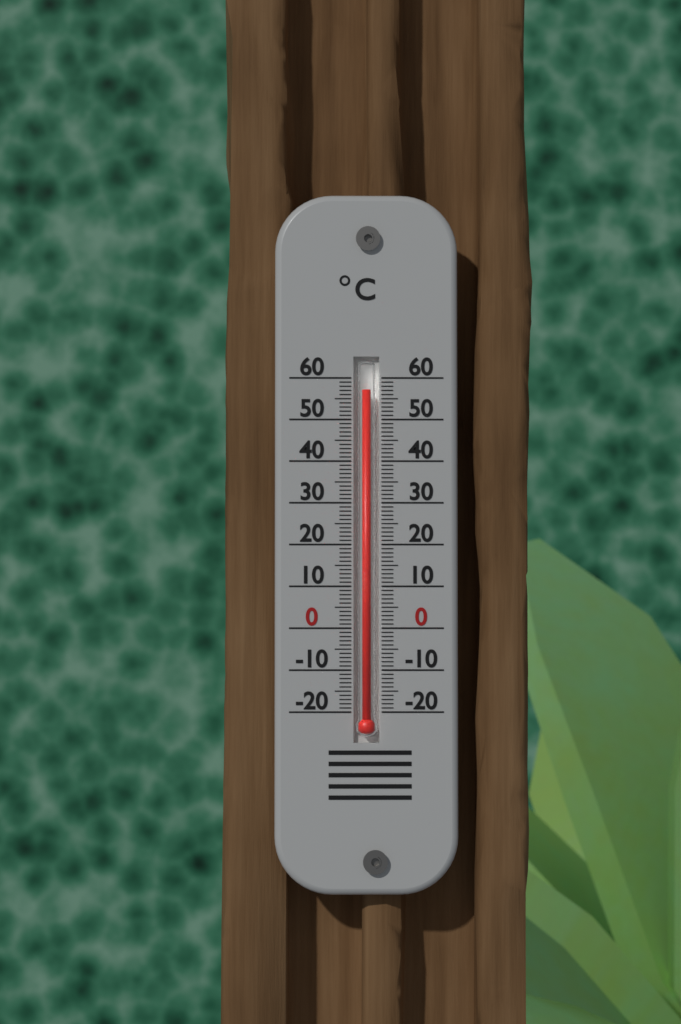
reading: 57 °C
